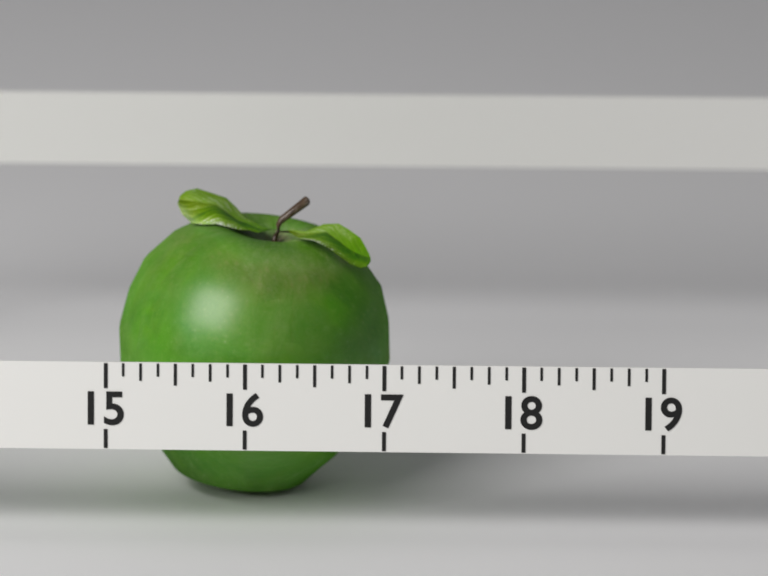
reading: 17.000 (no unit)
